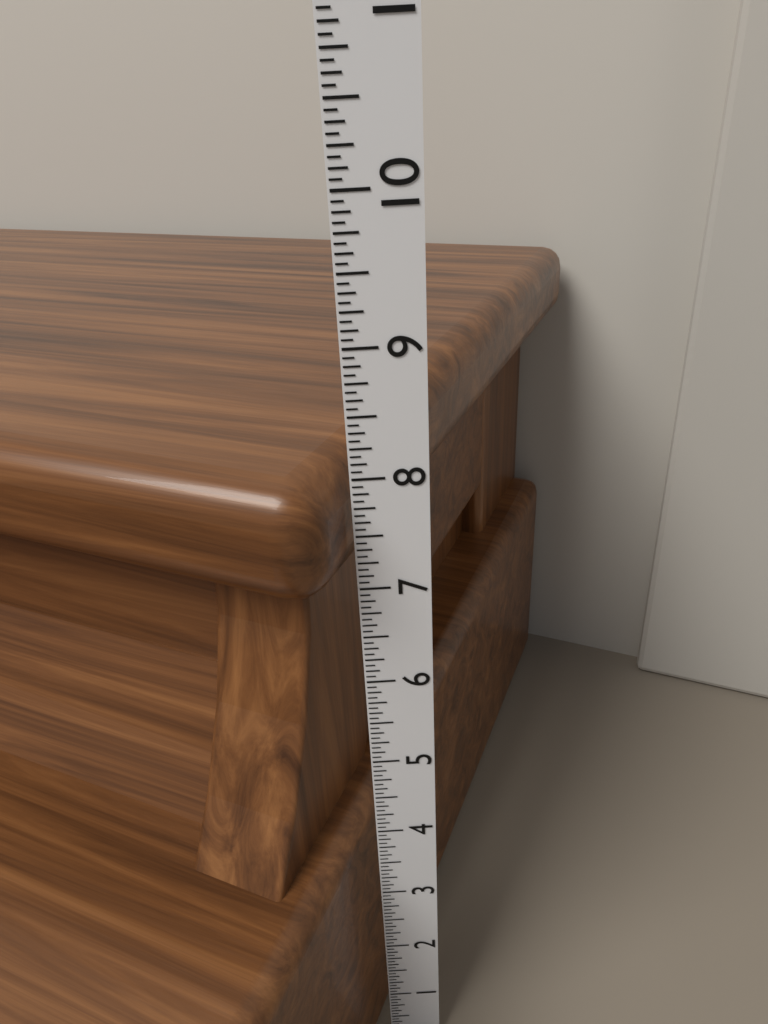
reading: 8.1250 in
